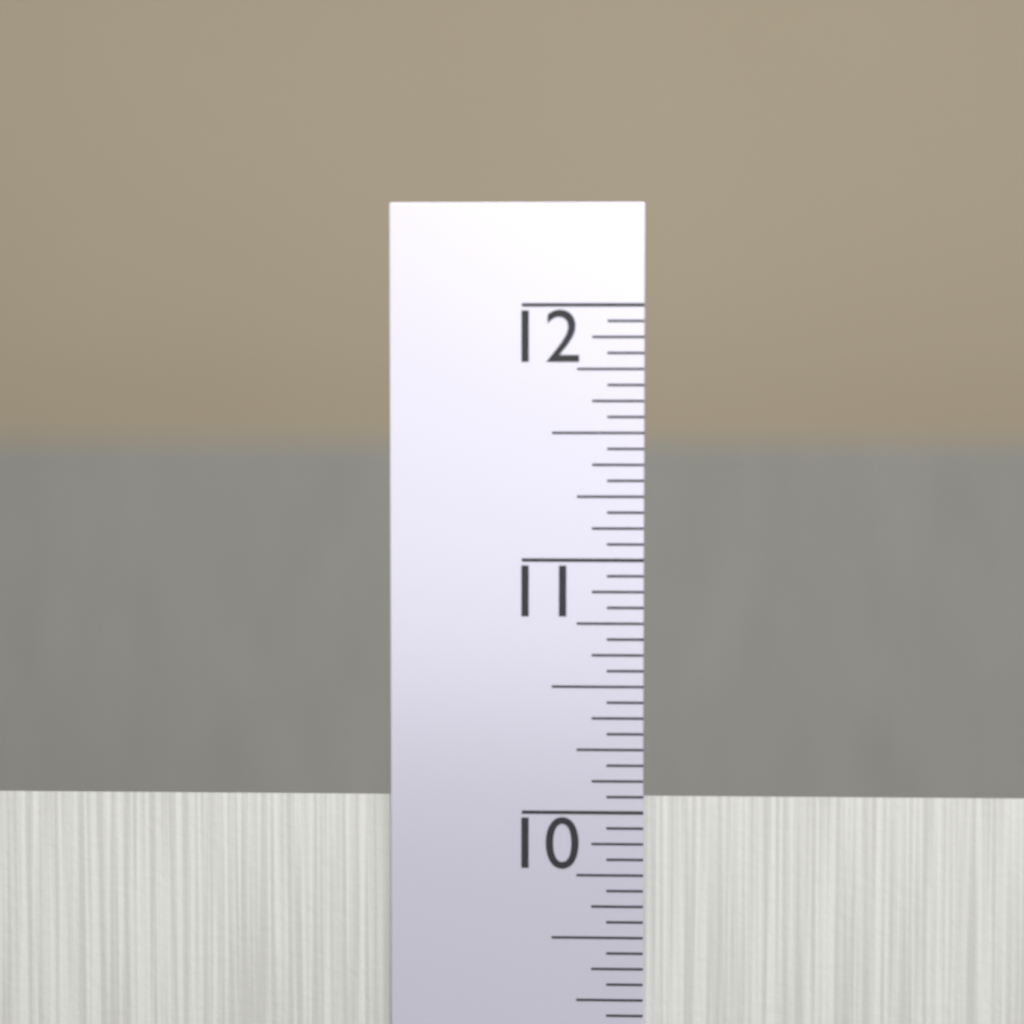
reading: 10.0625 in
